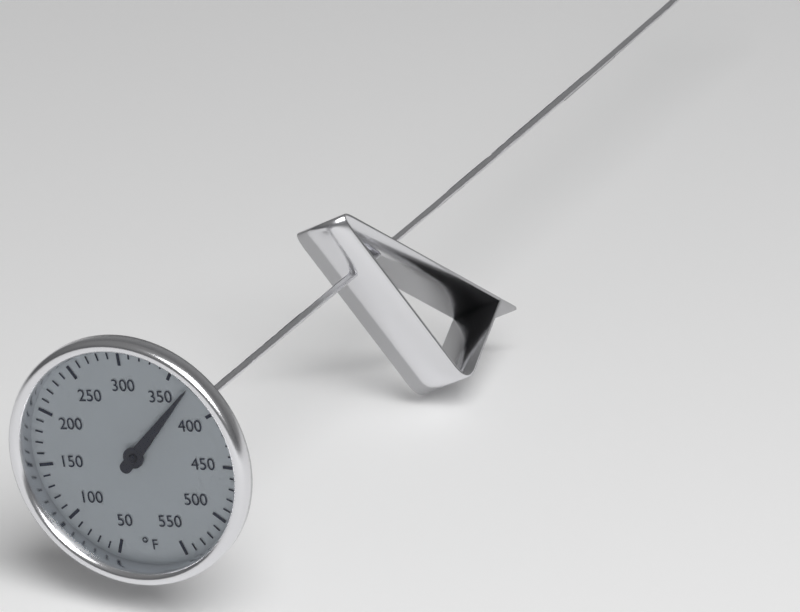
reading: 370 °F
